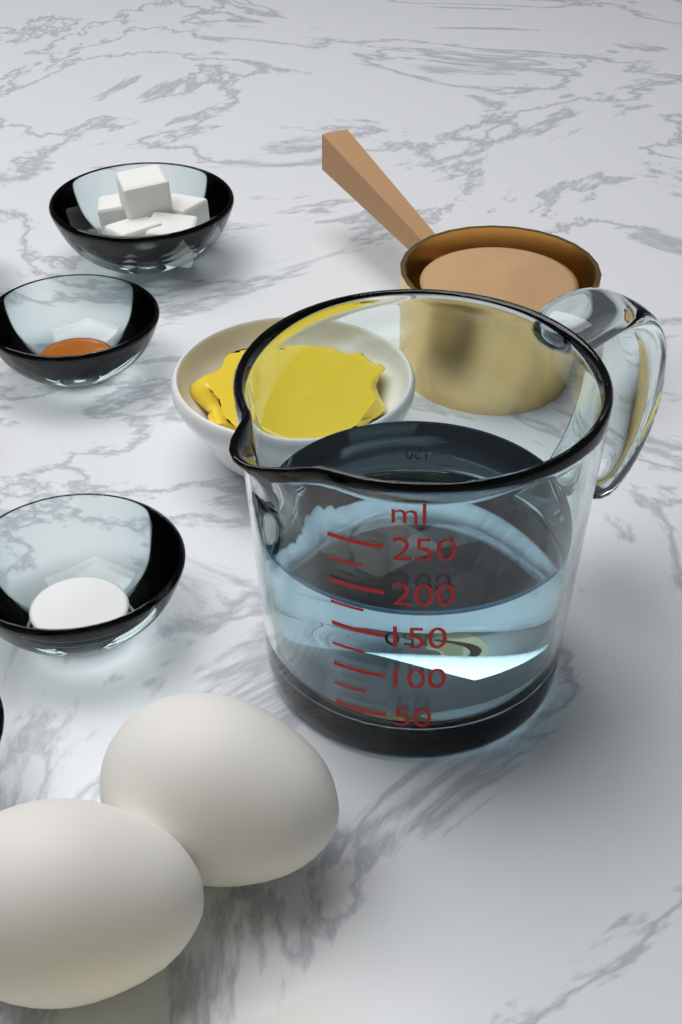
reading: 175 ml
